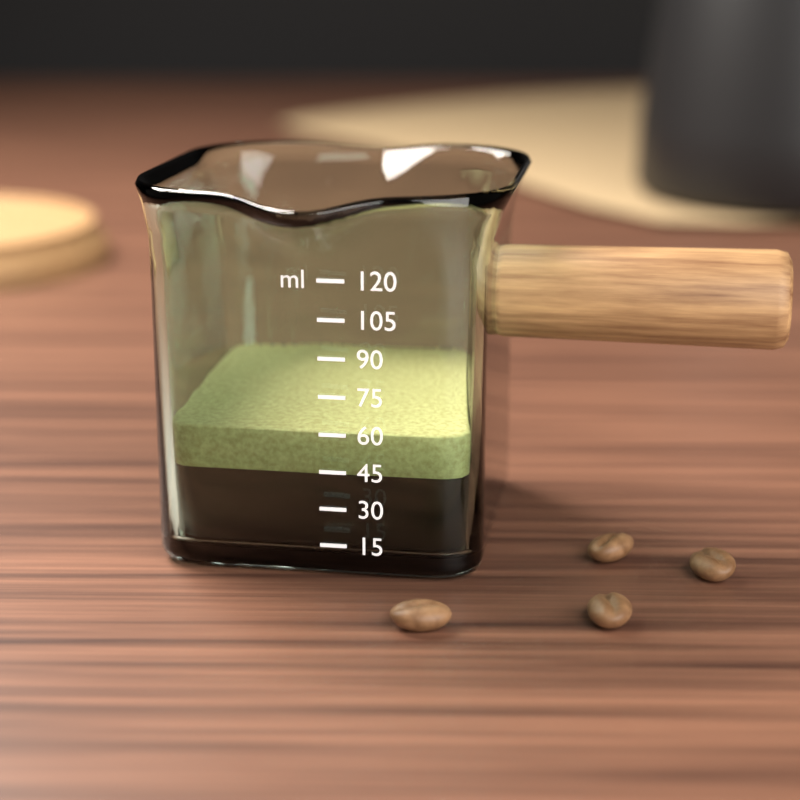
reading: 60 ml
